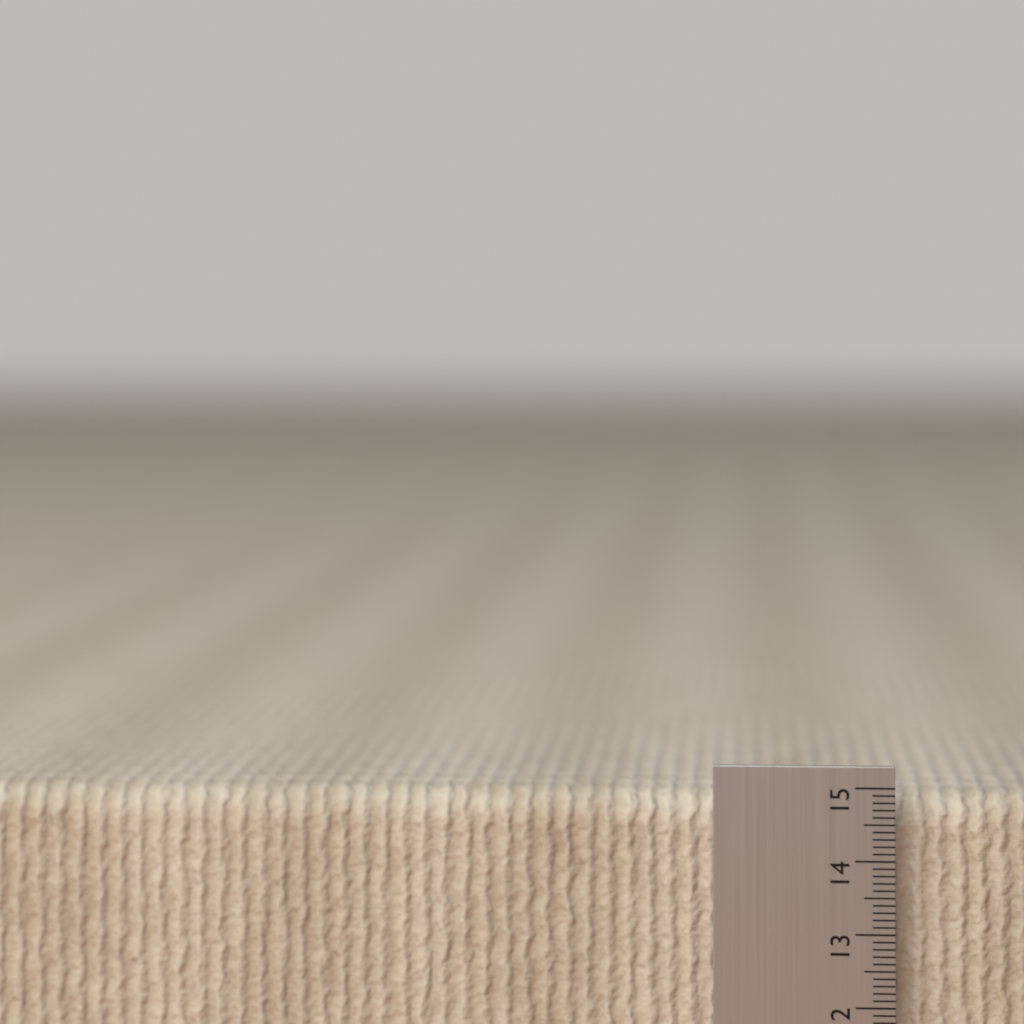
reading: 14.9 cm
